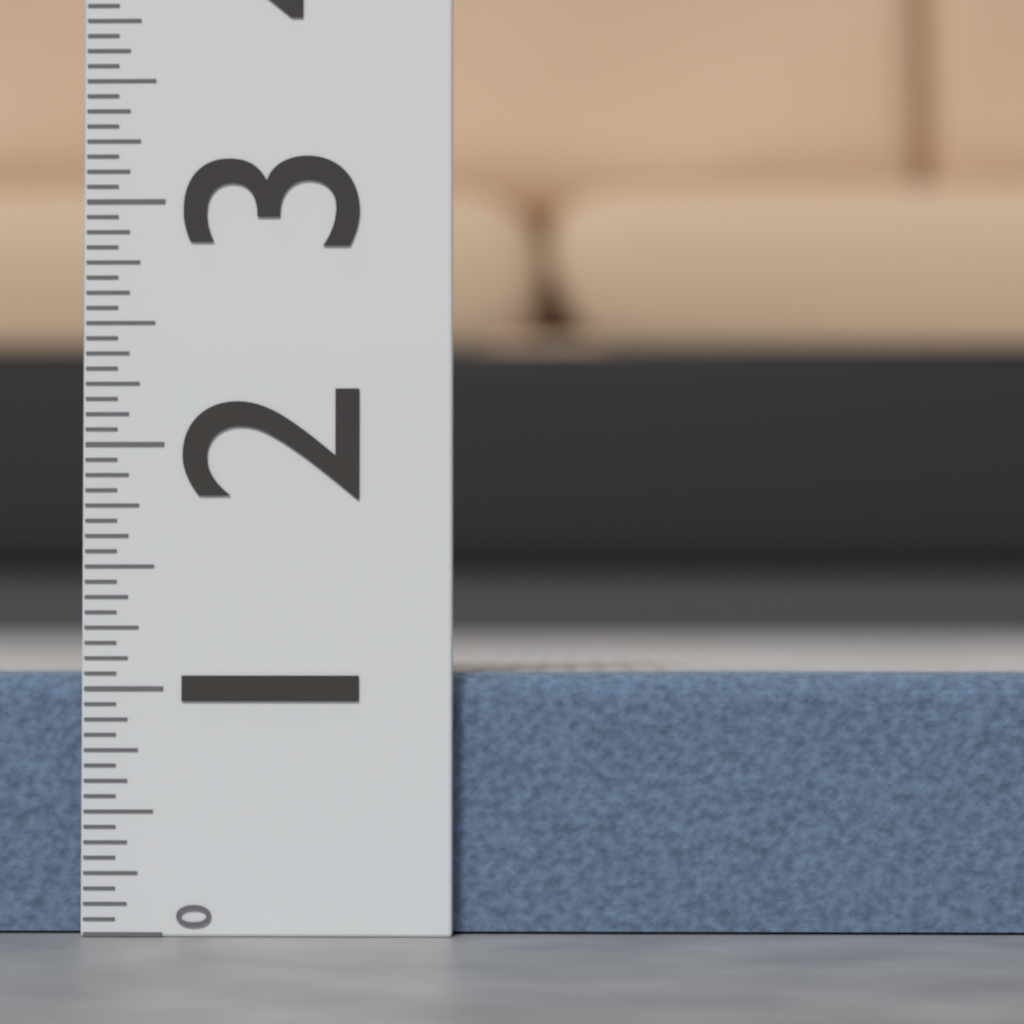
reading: 1.0625 (no unit)
